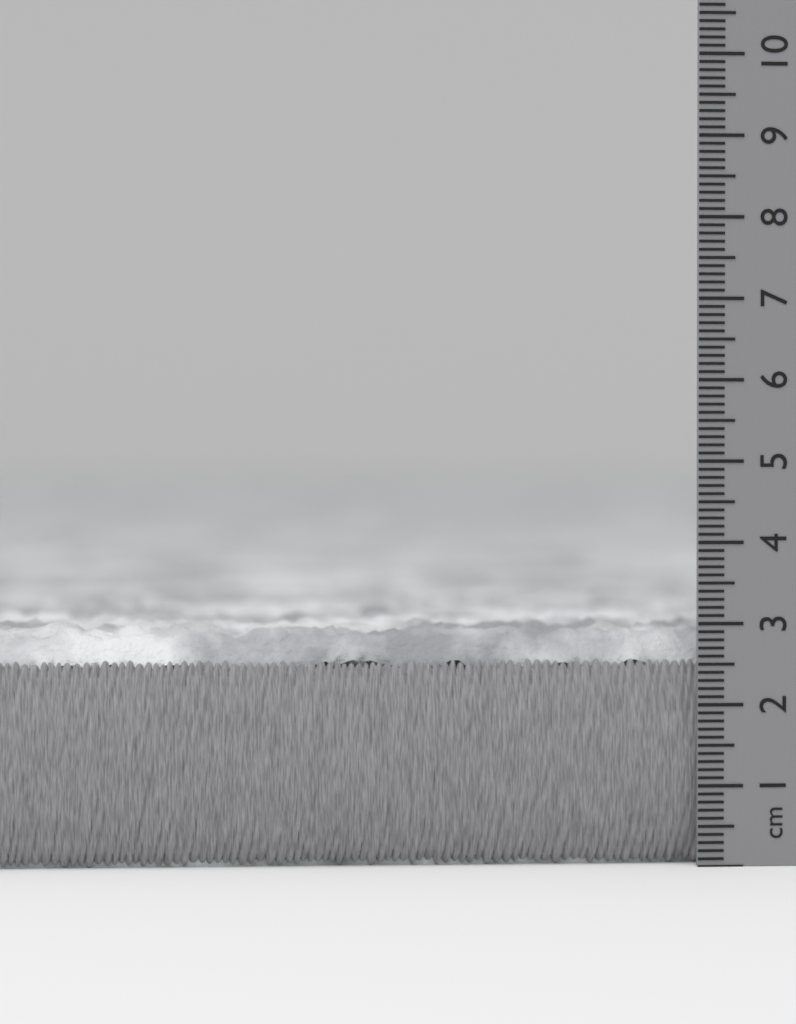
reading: 3.0 cm
